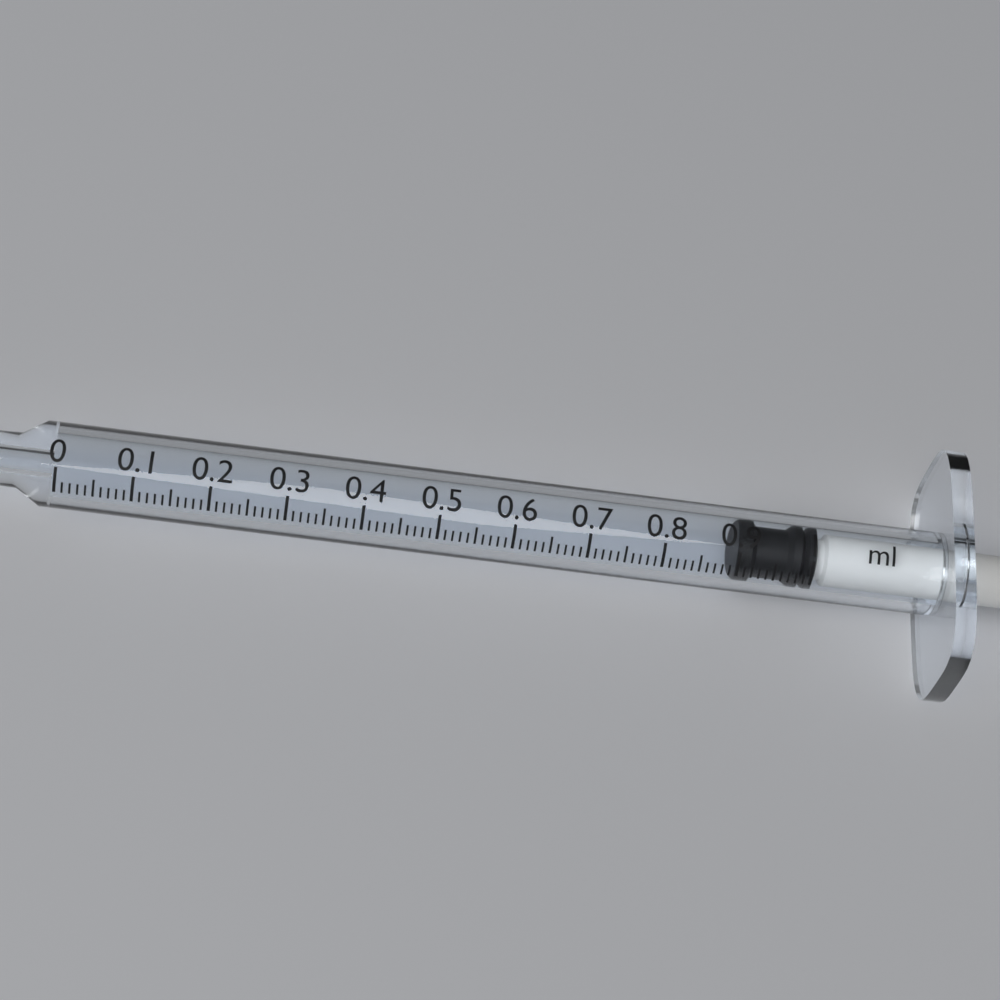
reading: 0.90 ml
